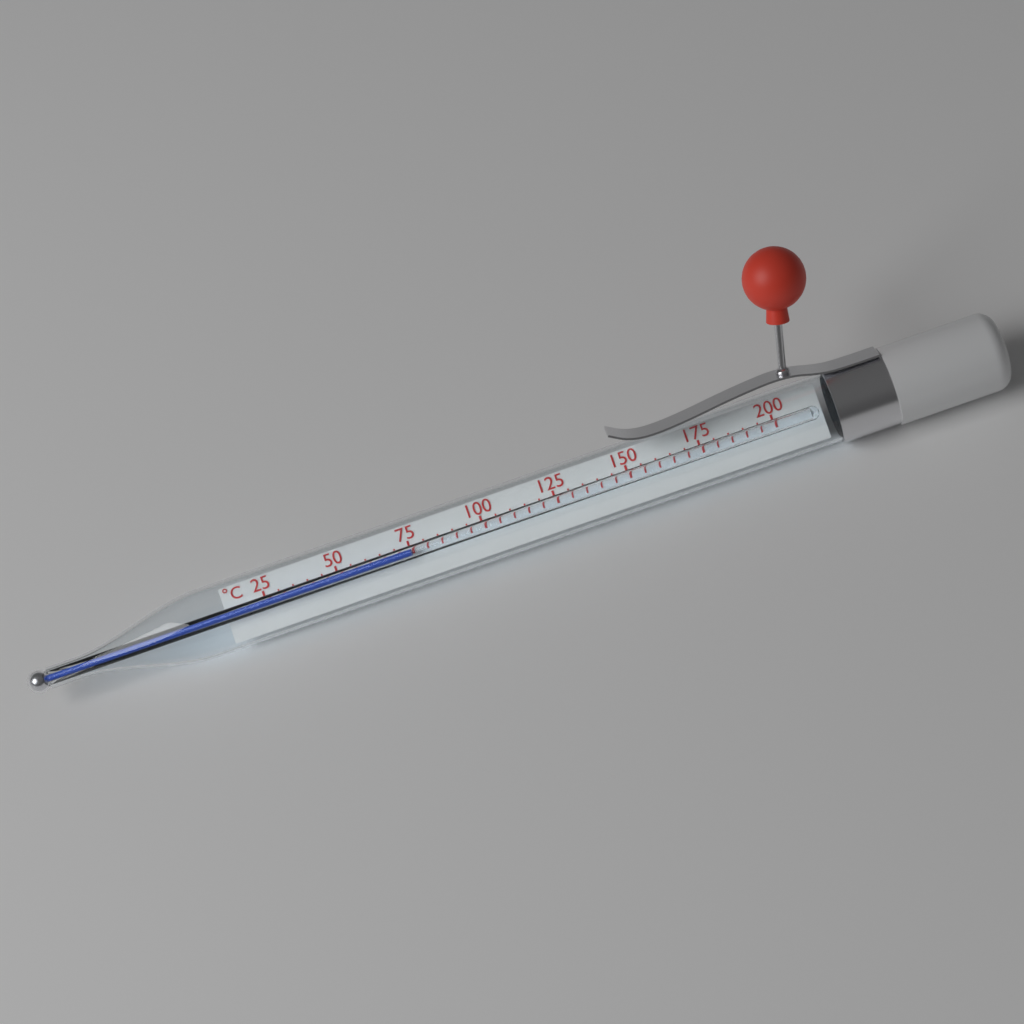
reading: 75 °C
